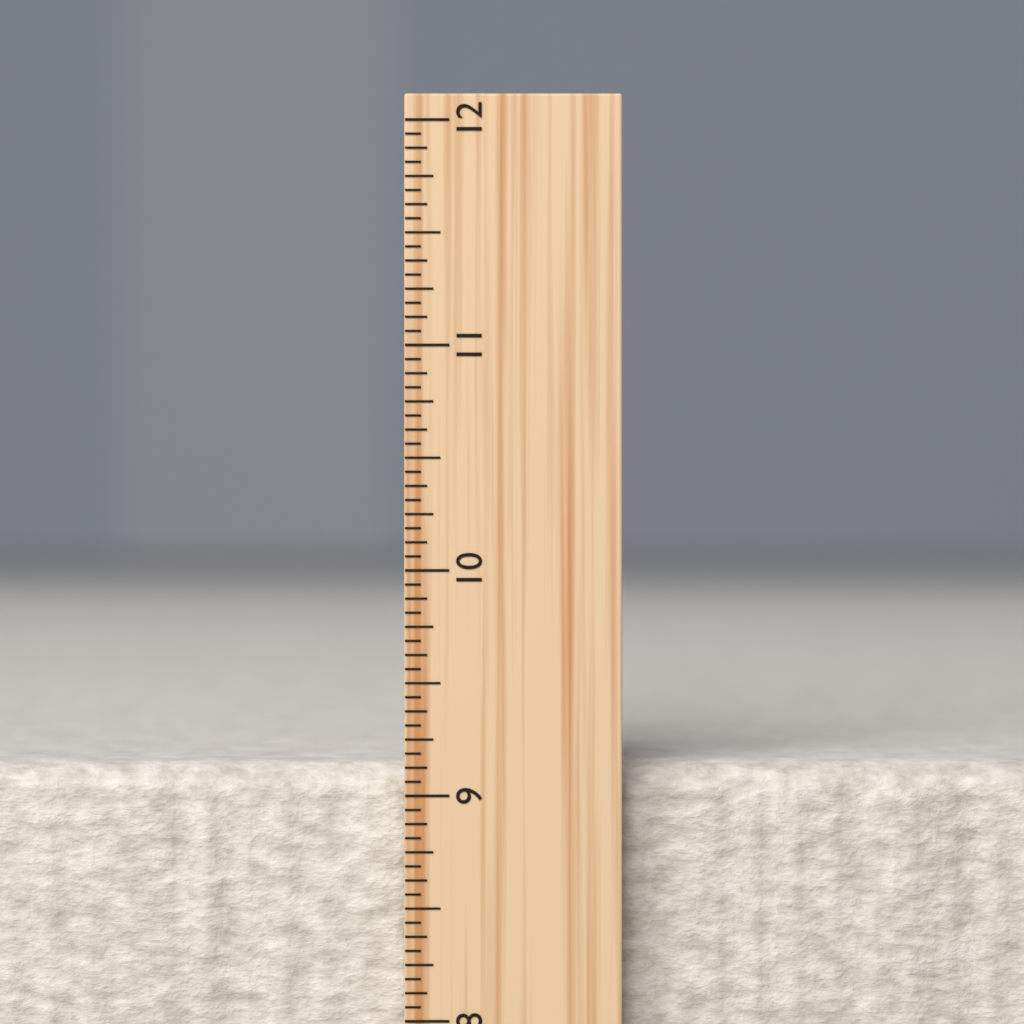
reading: 9.1250 inch
